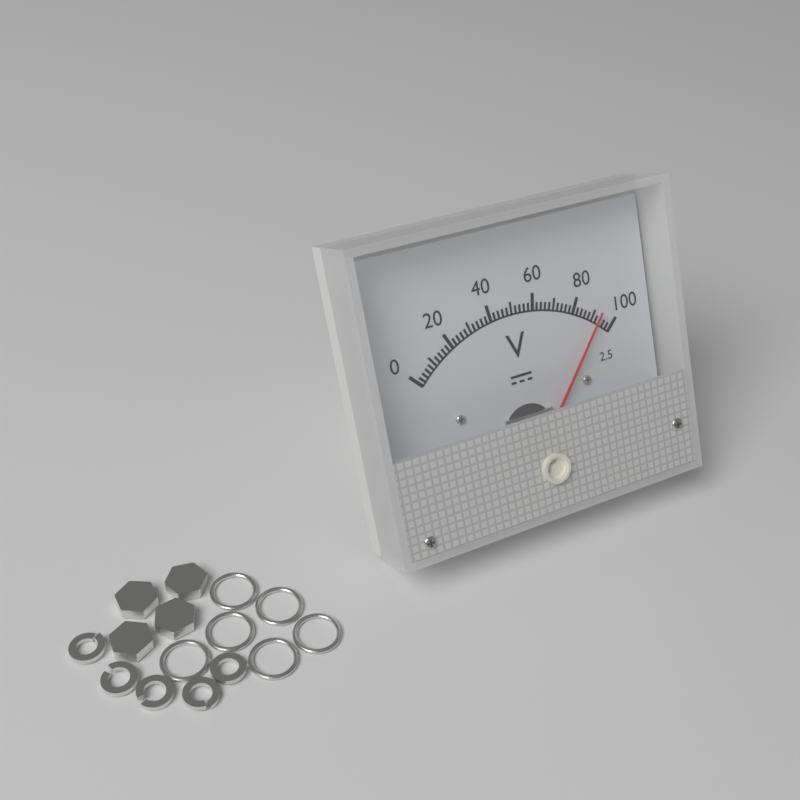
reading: 92 V
